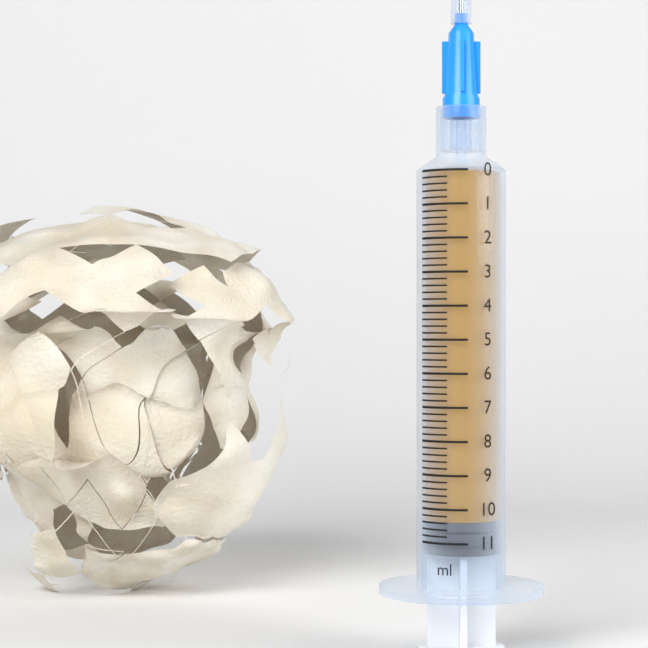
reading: 10.4 ml
